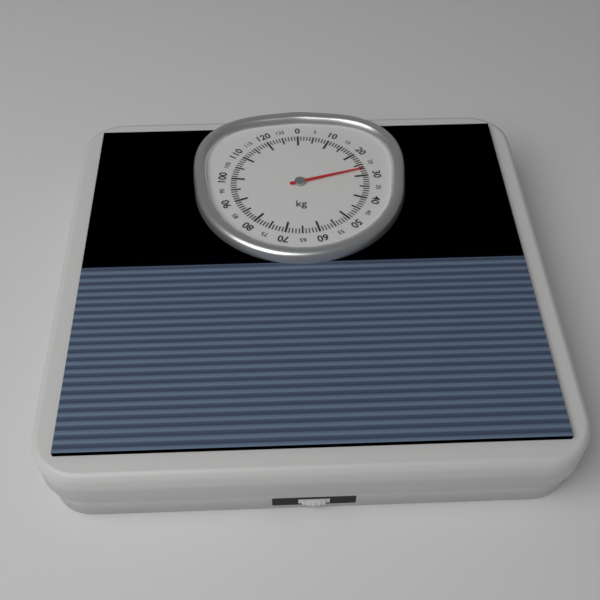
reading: 27 kg
